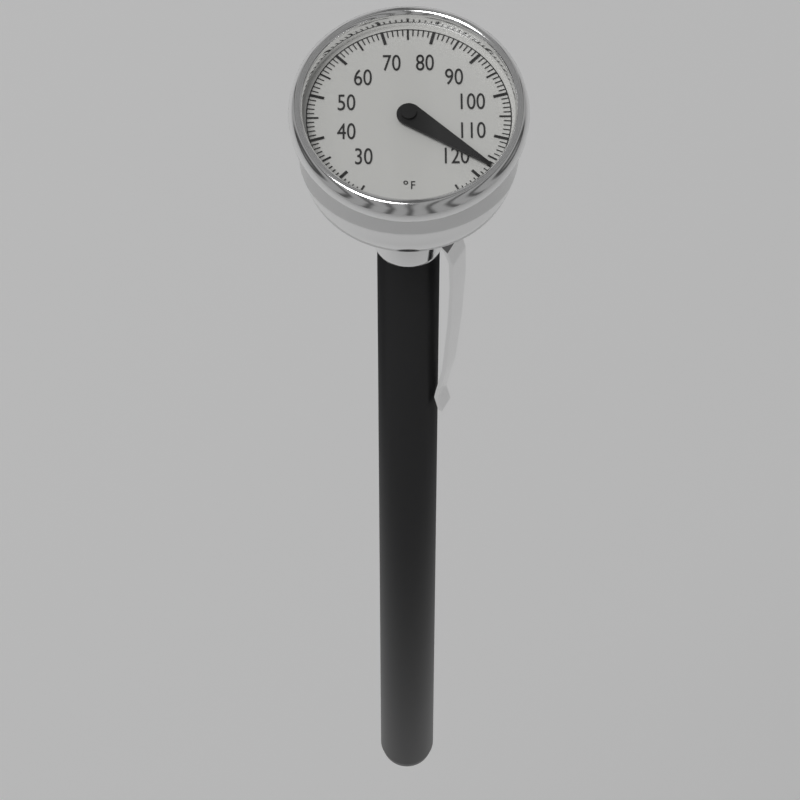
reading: 117 °F
